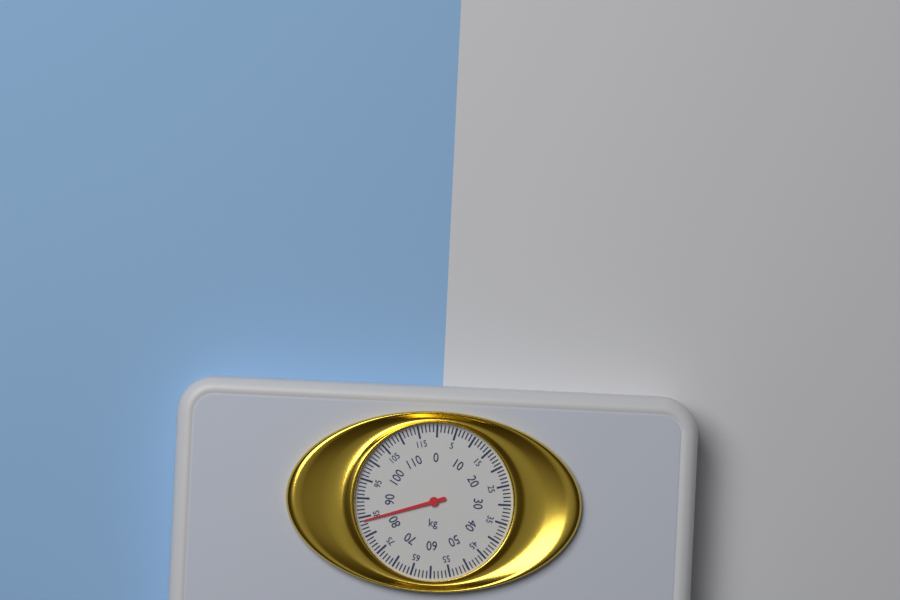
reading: 84 kg
